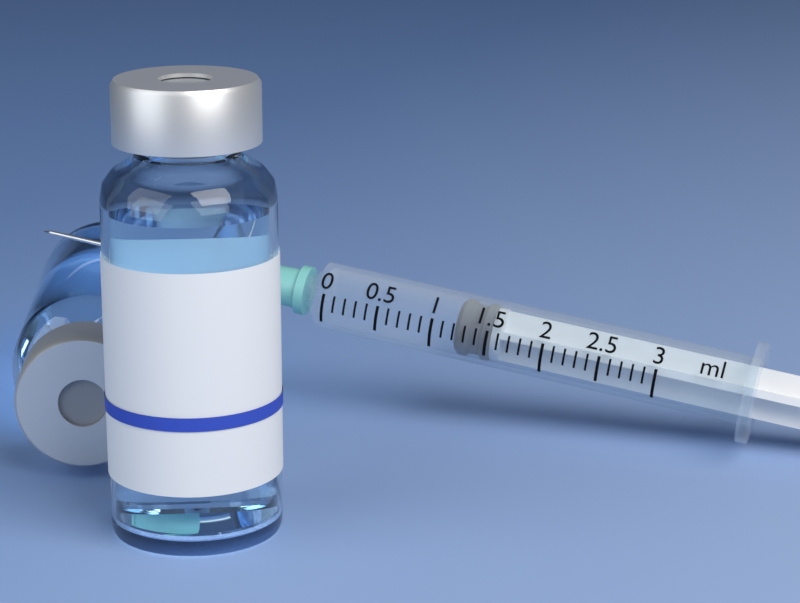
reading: 1.2 ml
